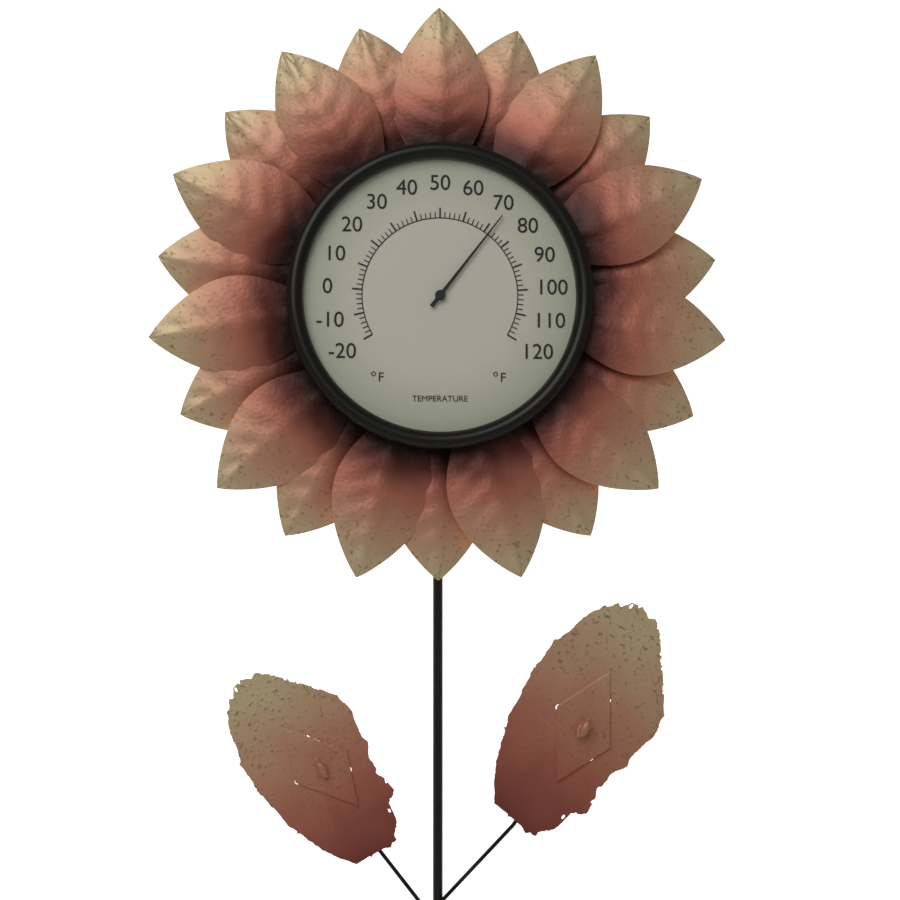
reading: 72 °F
